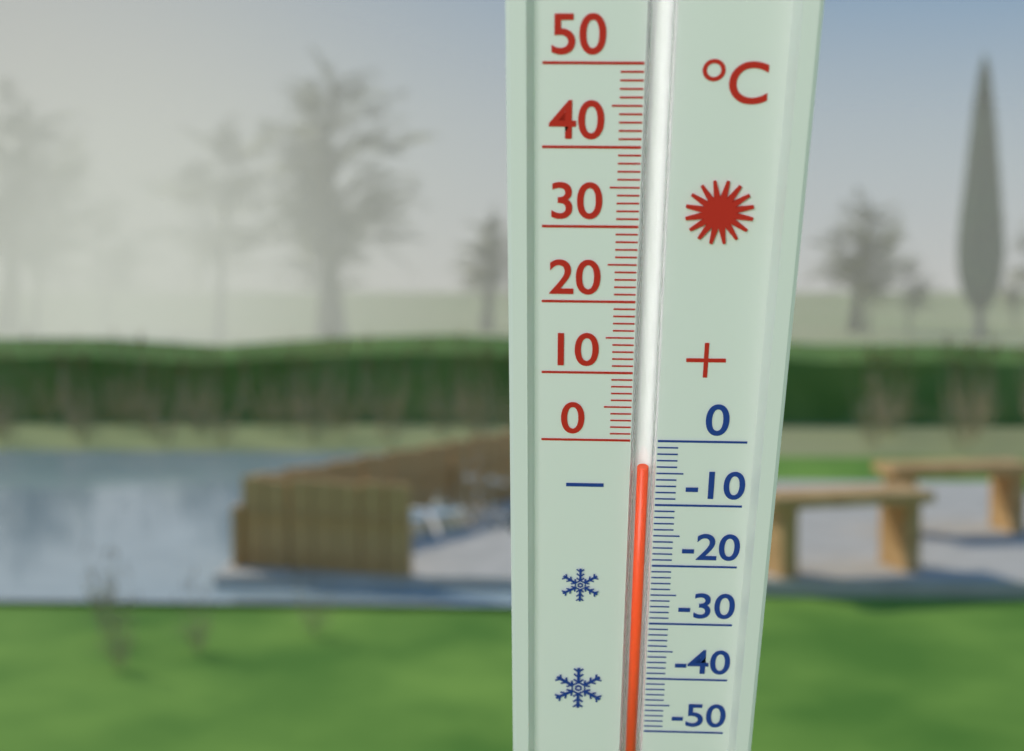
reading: -4 °C
